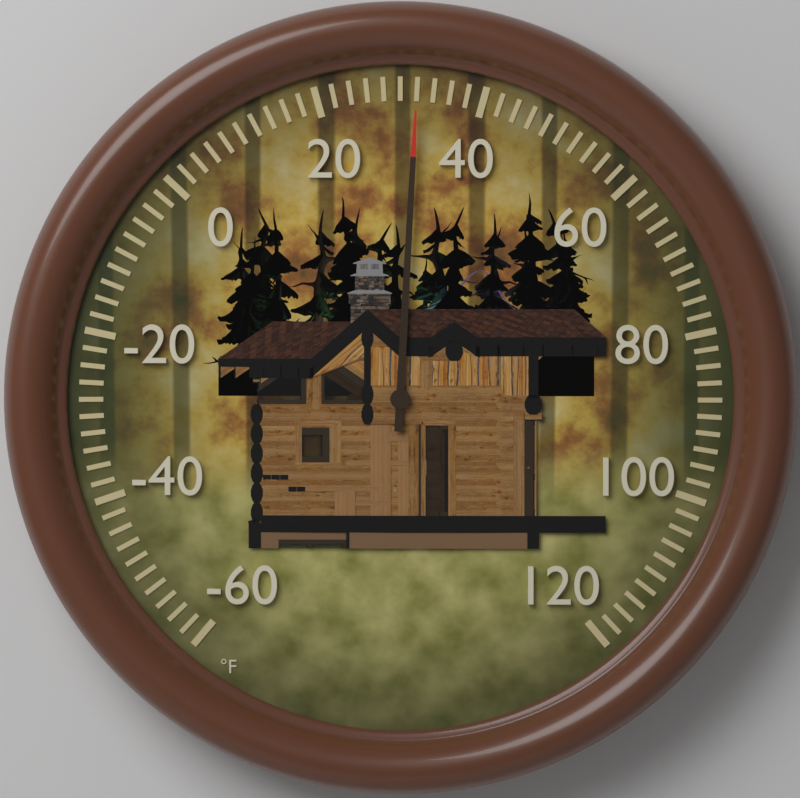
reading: 32 °F
